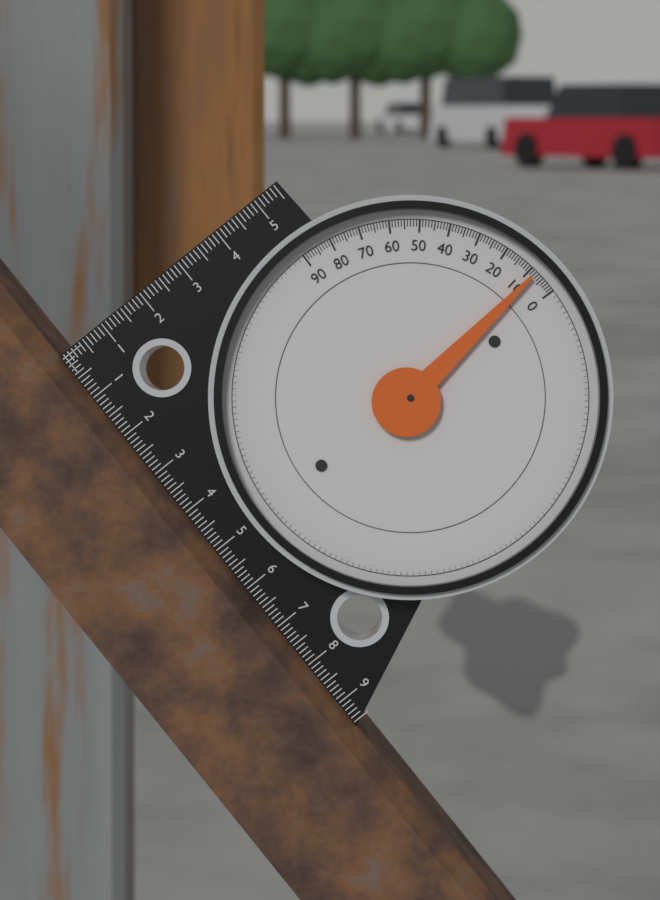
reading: 8 (no unit)
